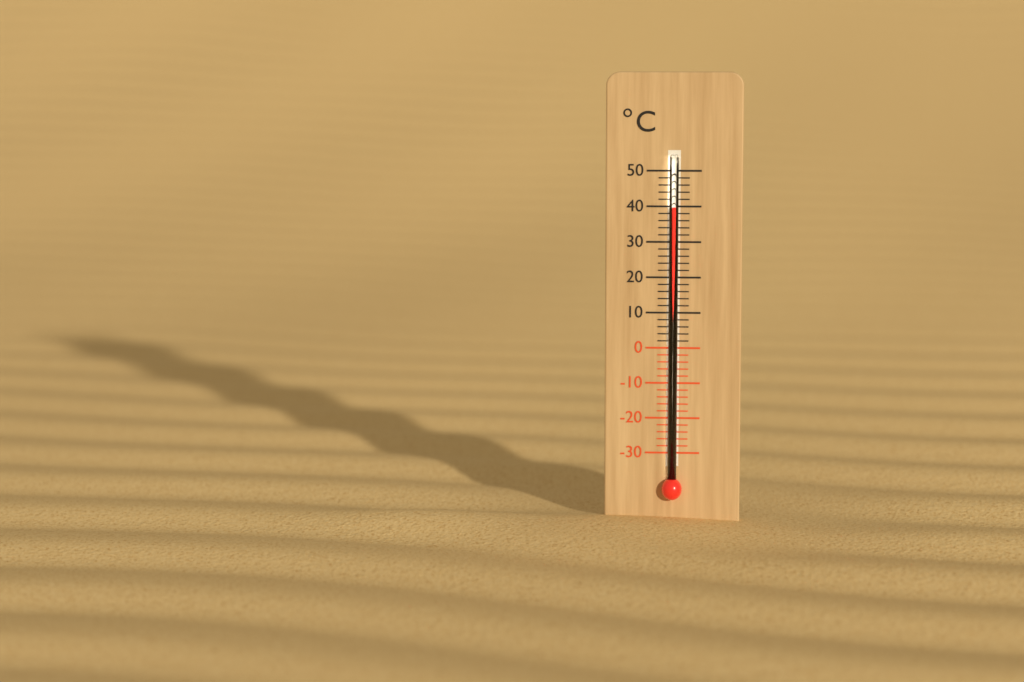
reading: 40 °C
